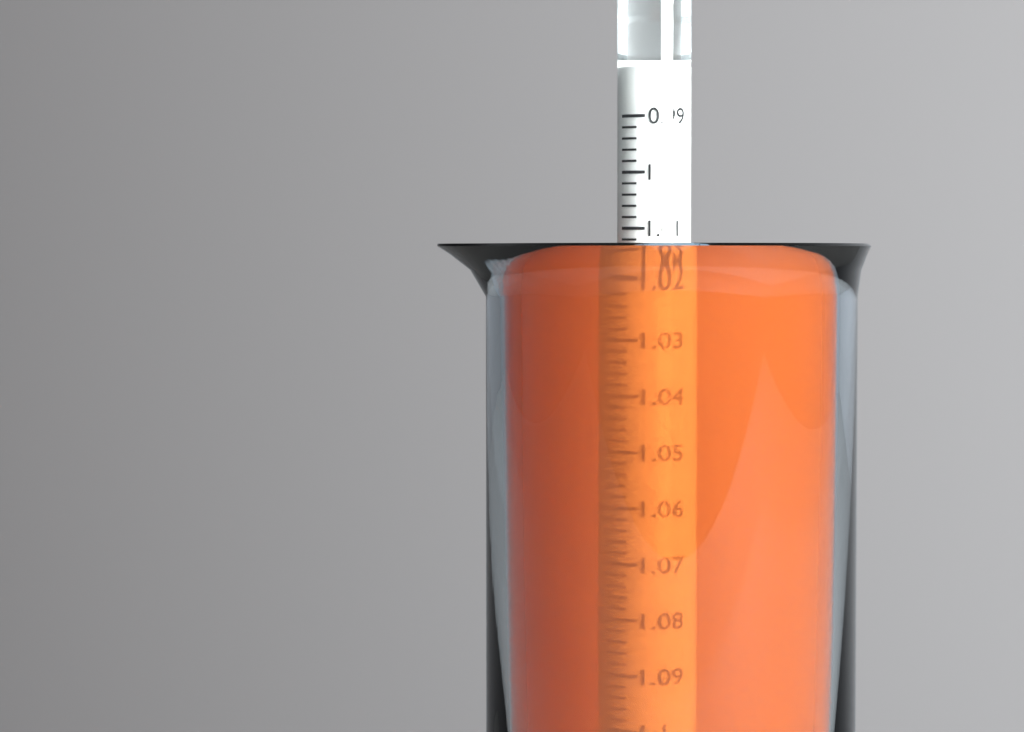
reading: 1.014 (no unit)
